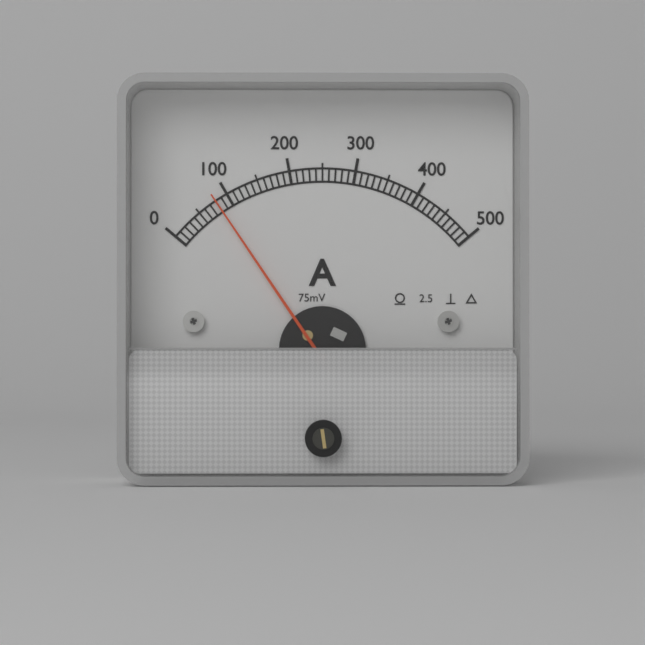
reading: 80 A
